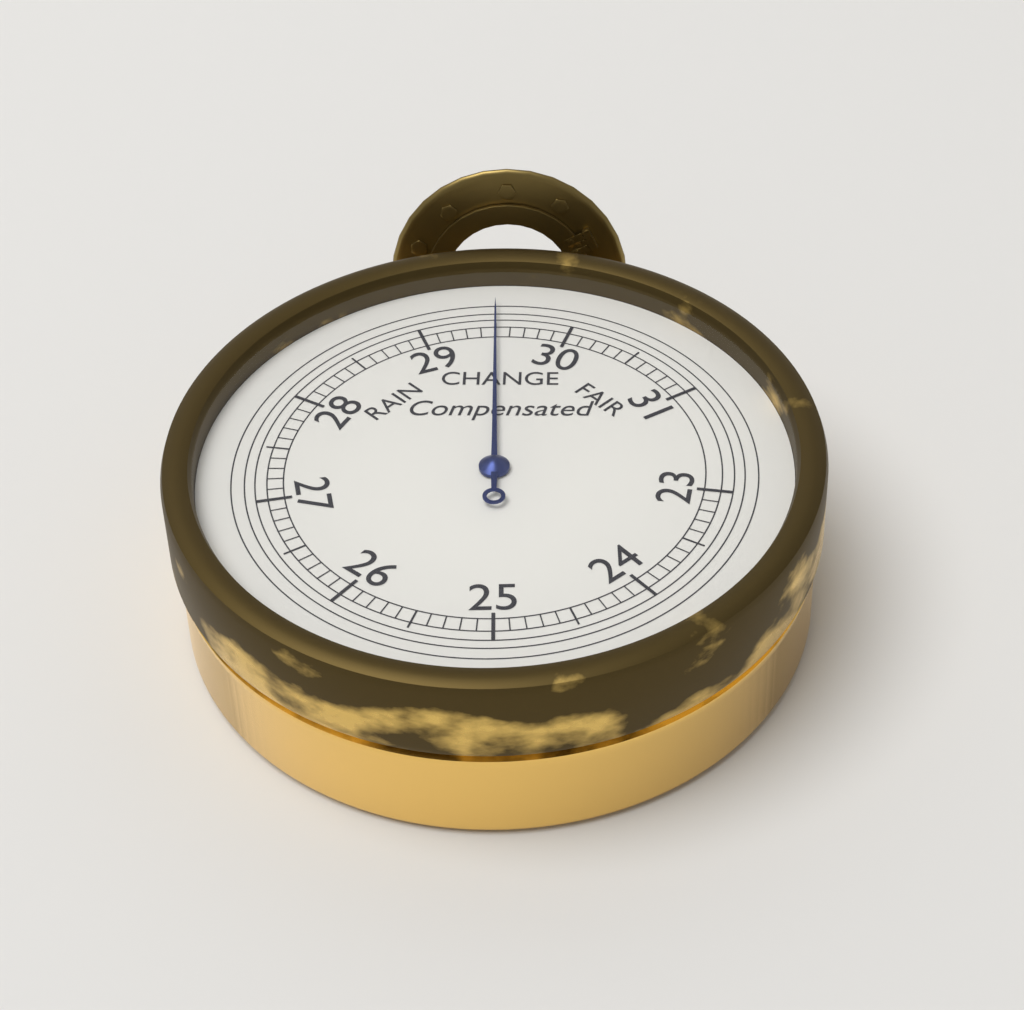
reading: 29.5 inHg
